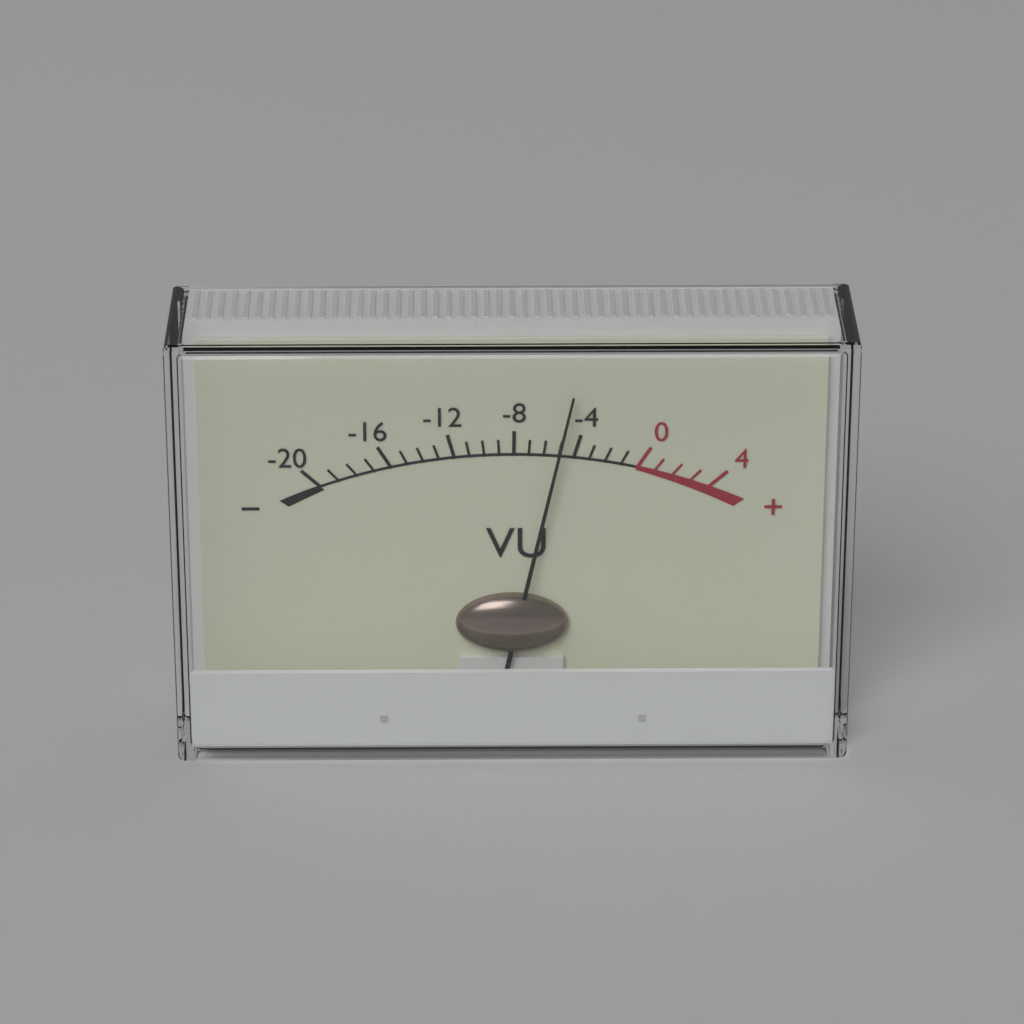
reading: -5 VU
